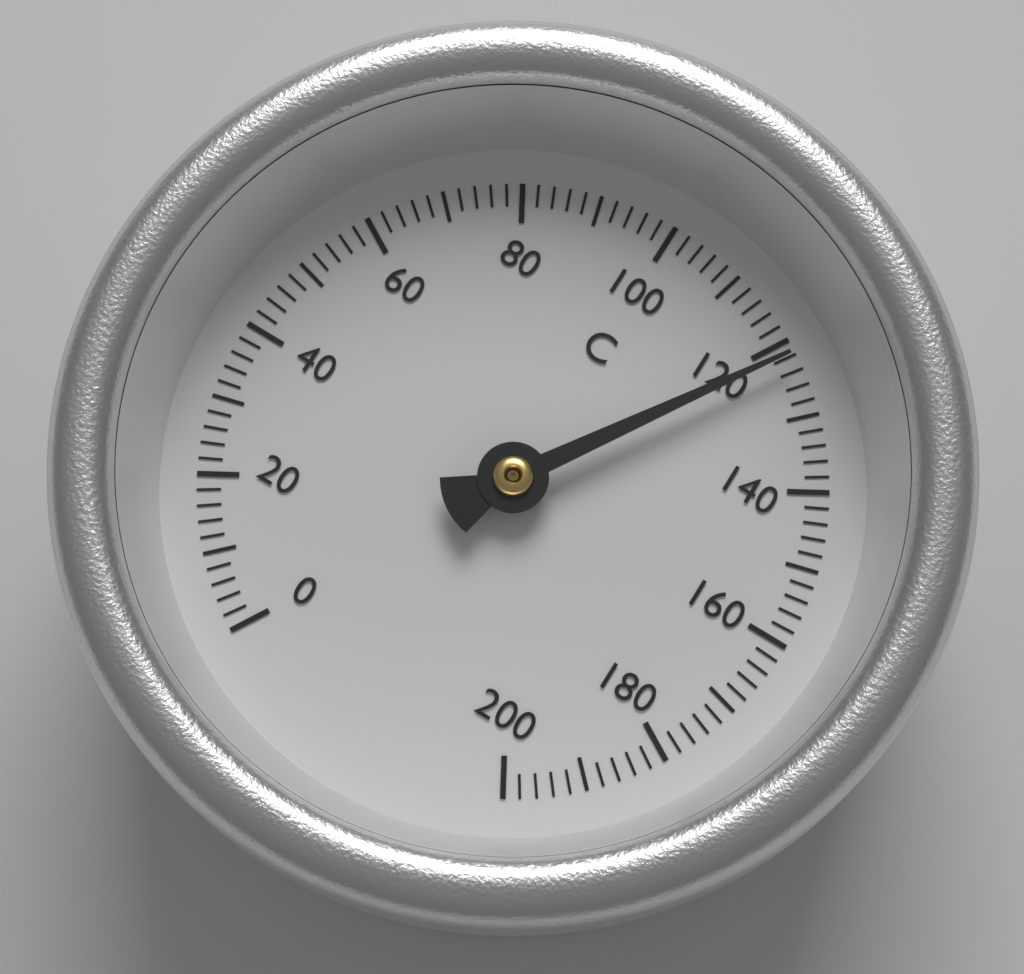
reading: 122 °C
